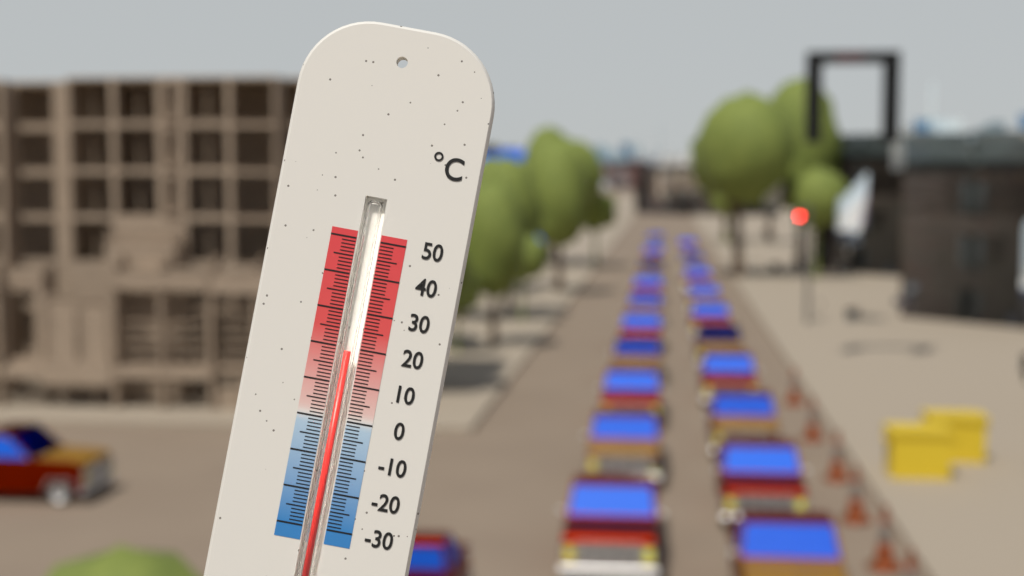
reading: 19 °C
